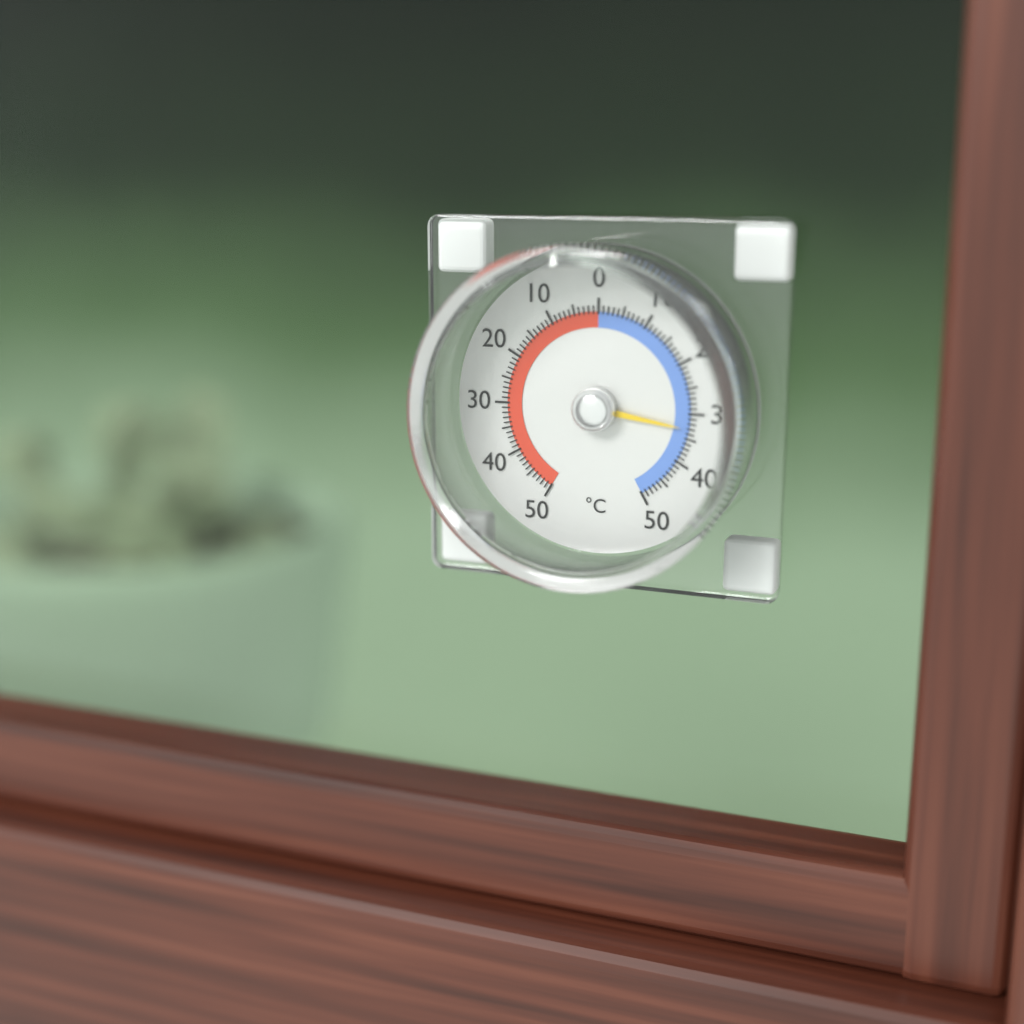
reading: -33 °C
